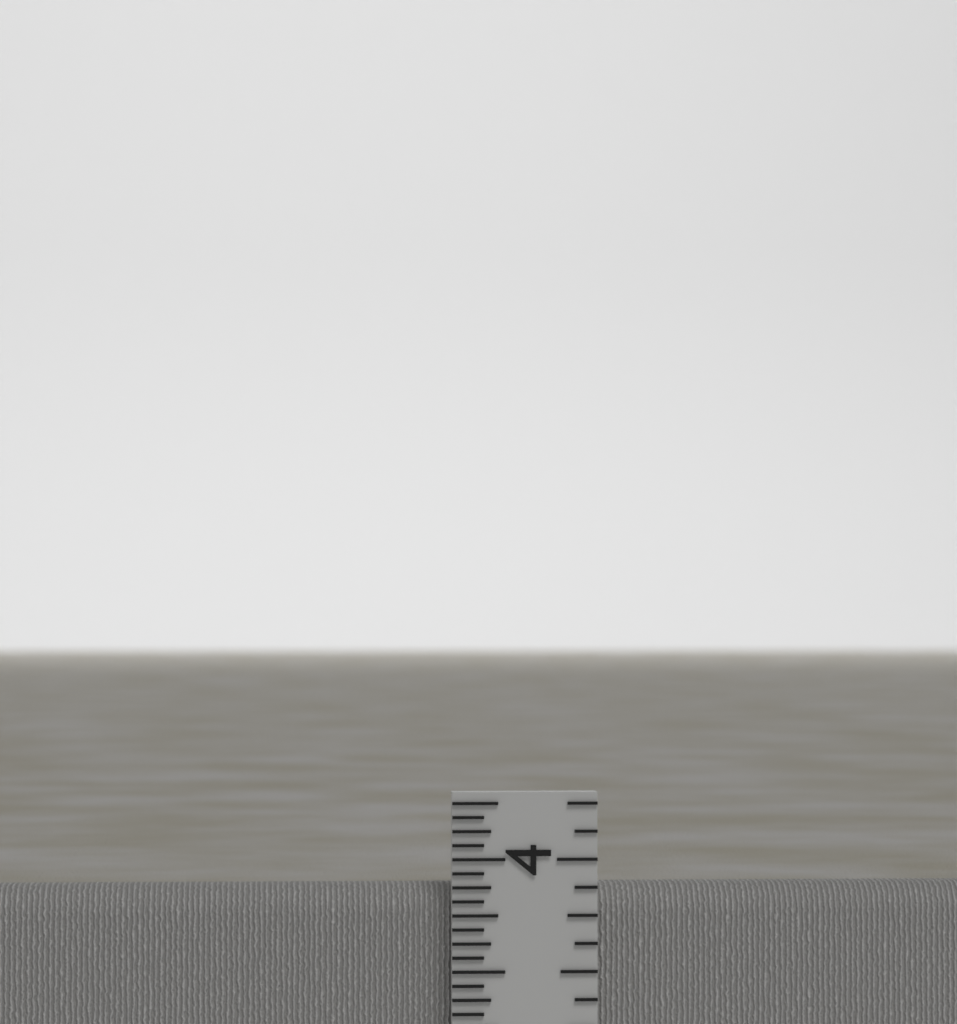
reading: 3.8750 in
